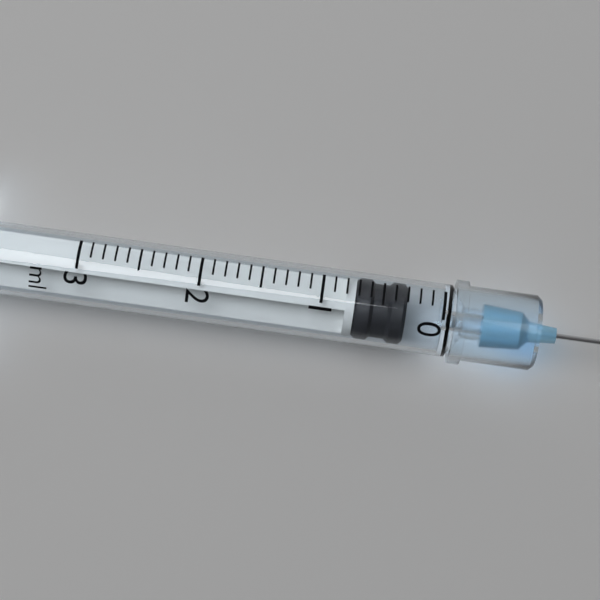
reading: 0.3 ml
